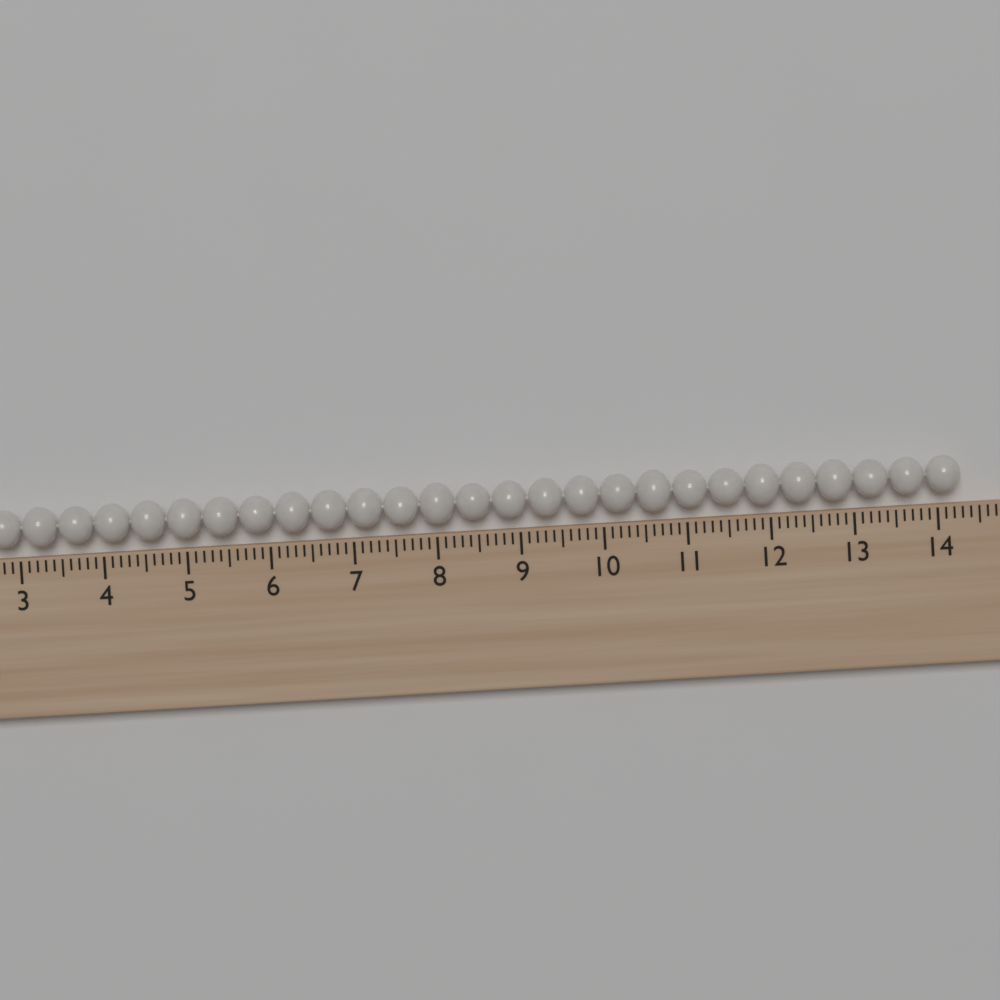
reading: 14.3 cm
